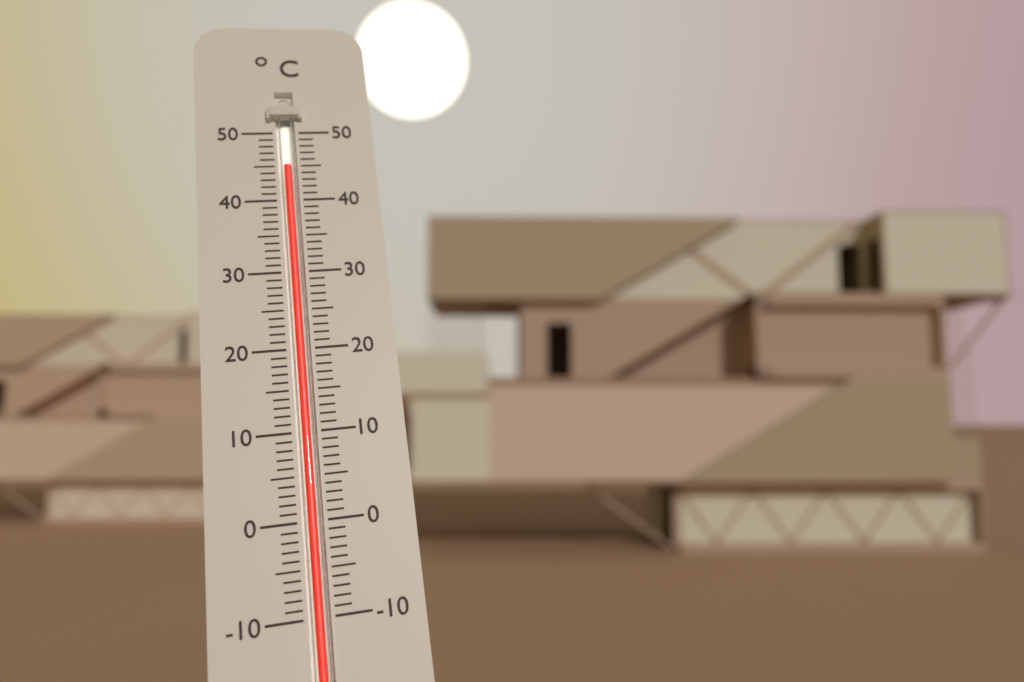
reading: 45 °C
